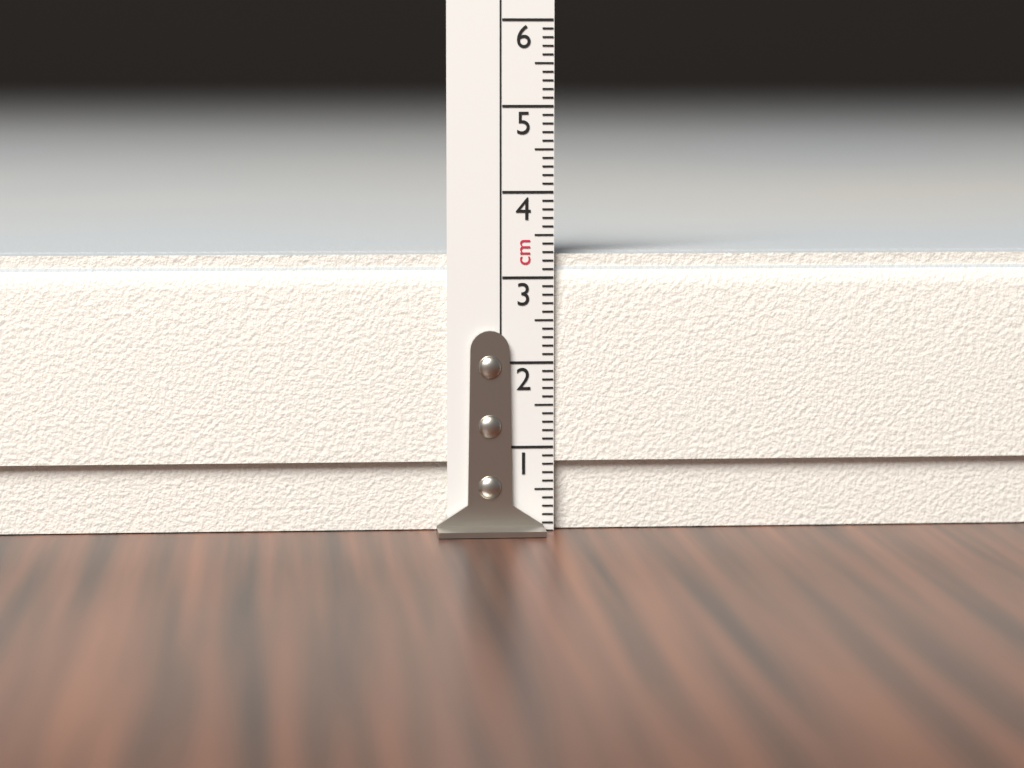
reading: 3.3 cm
